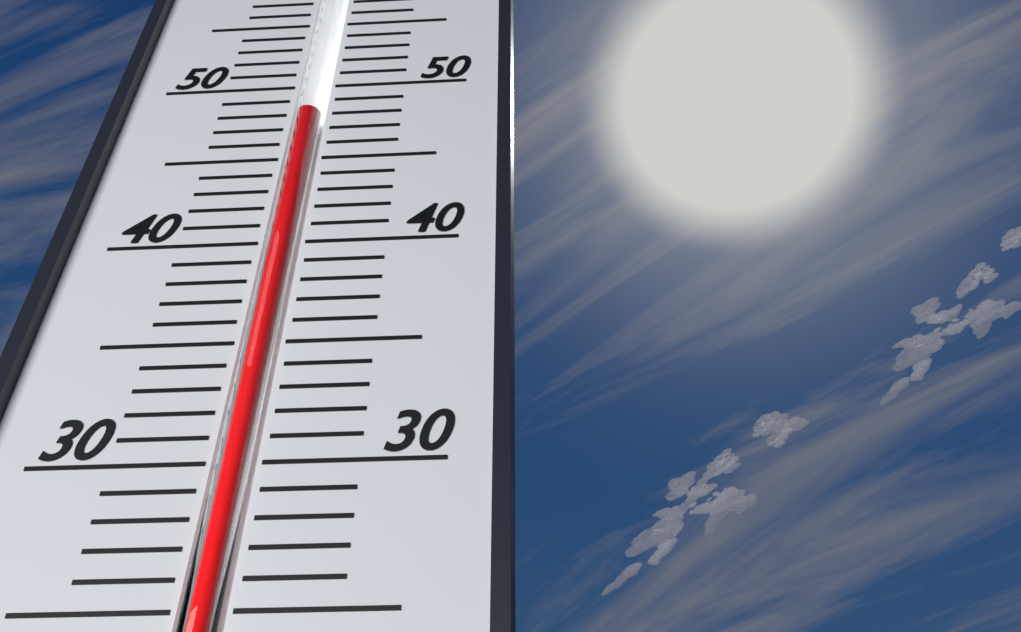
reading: 48 (no unit)
